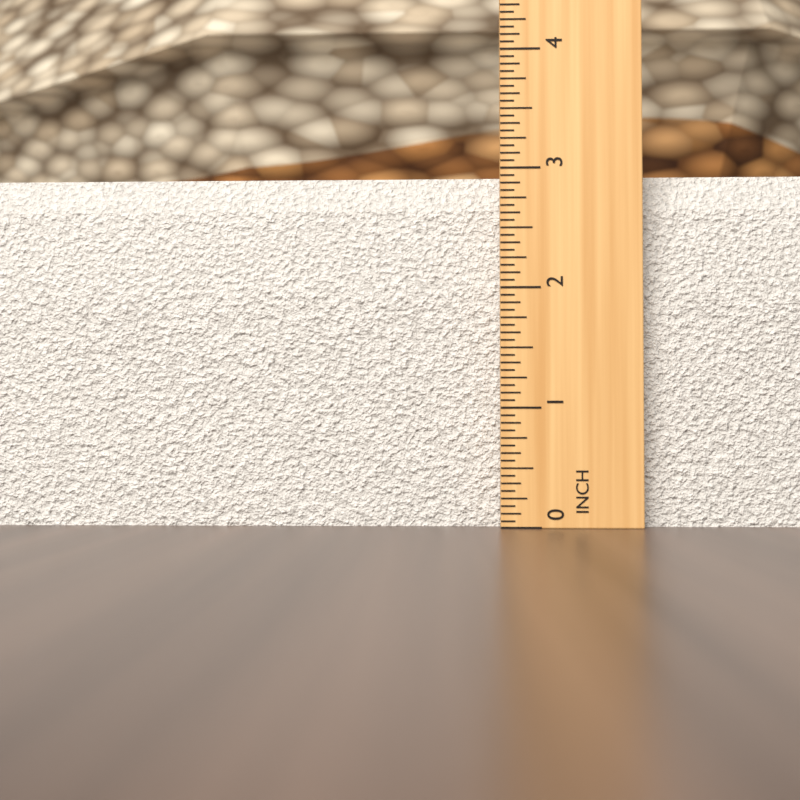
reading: 3.0000 in
